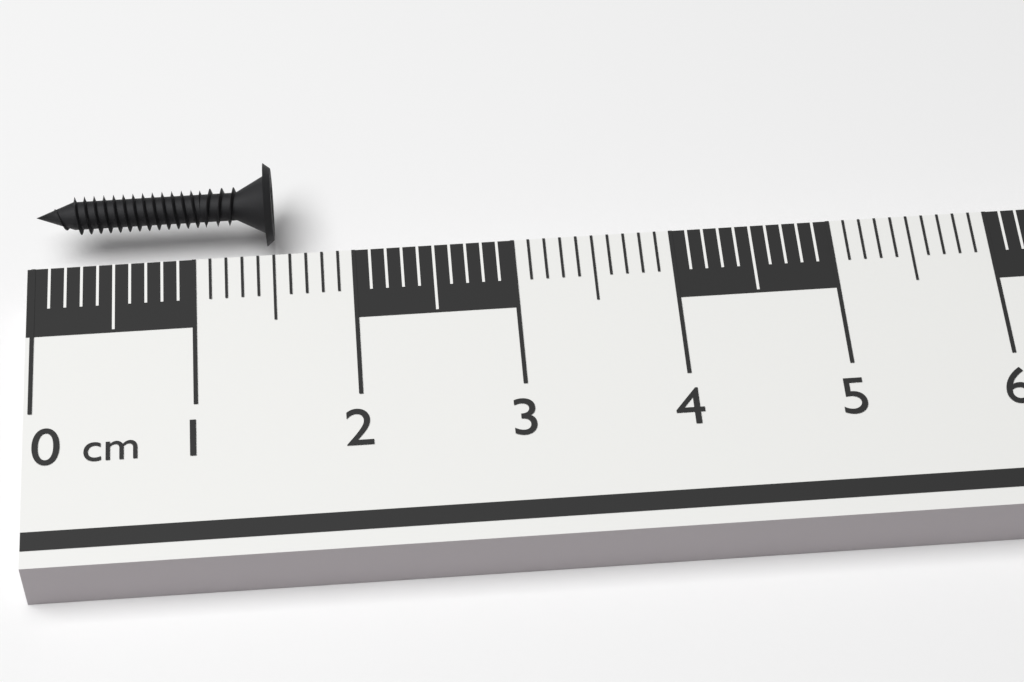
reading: 1.5 cm
